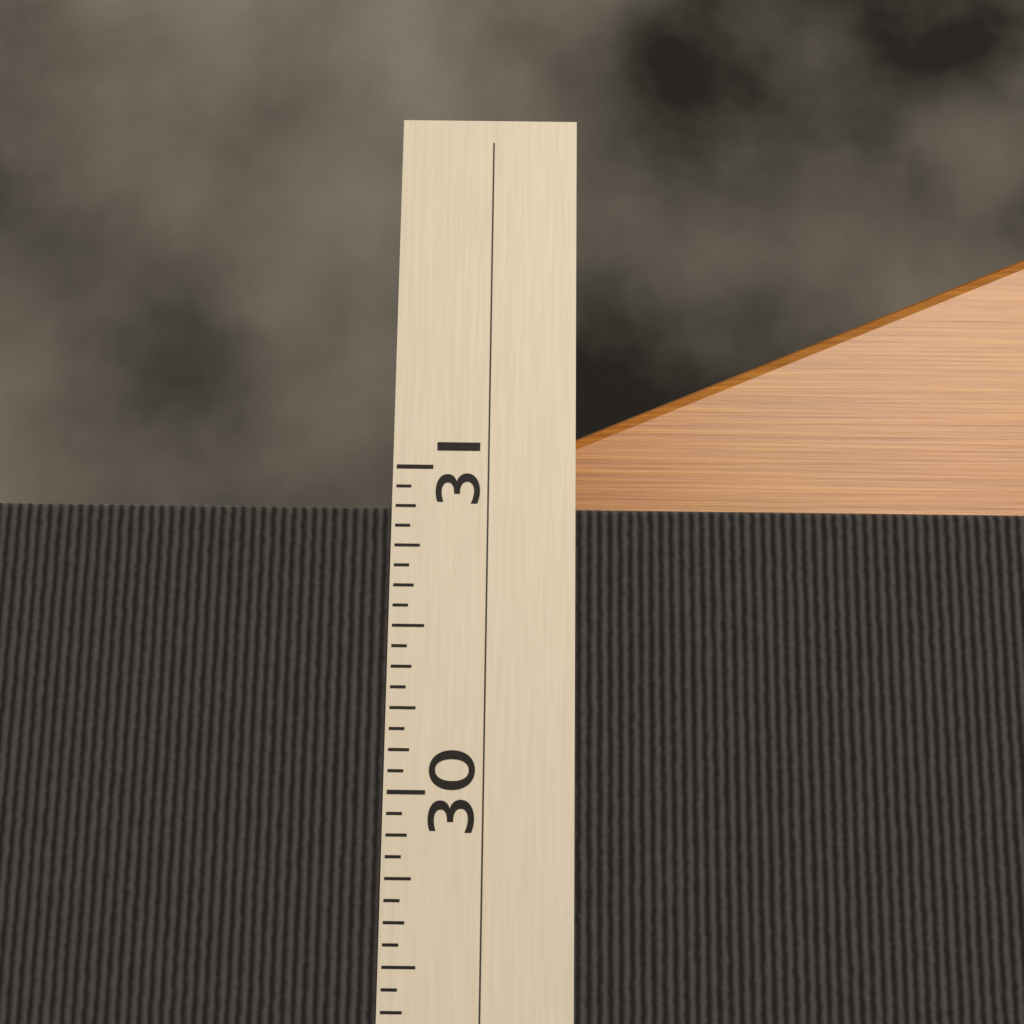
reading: 30.8750 (no unit)
